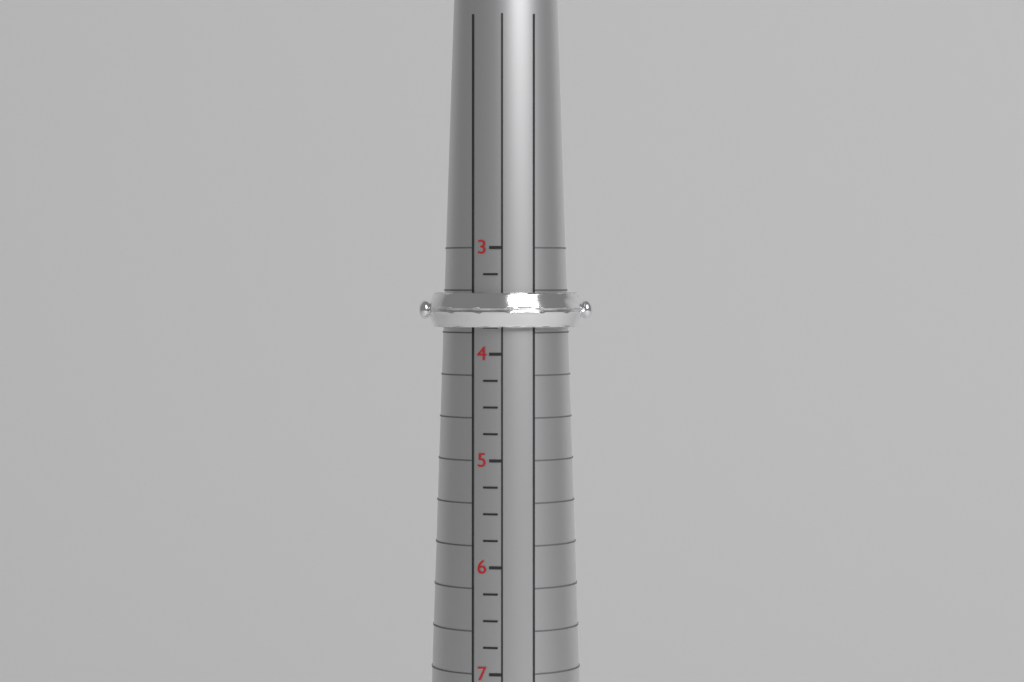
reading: 3.75 (no unit)
